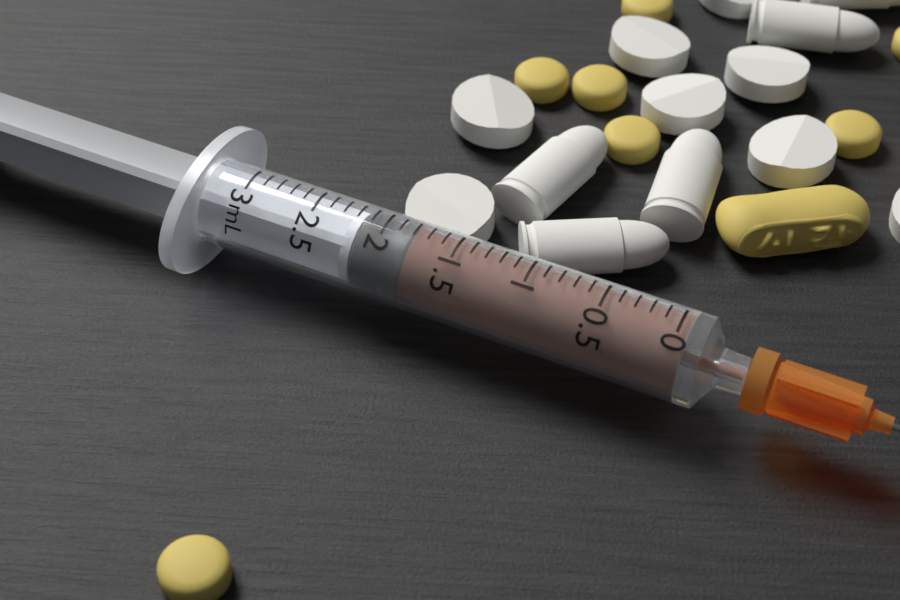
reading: 1.8 mL
